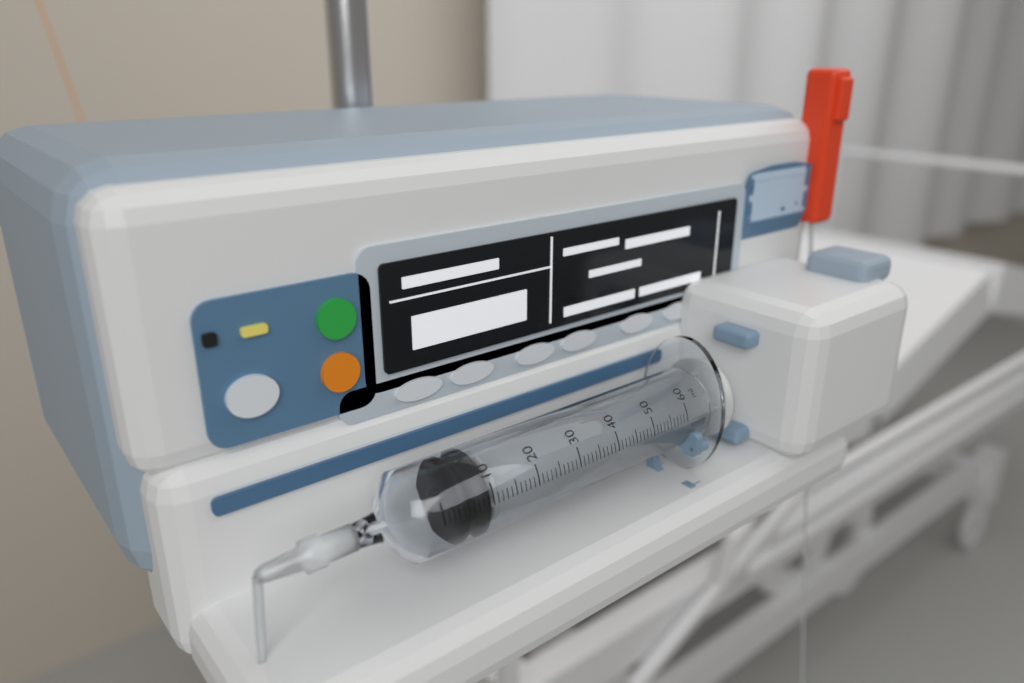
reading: 4 ml
